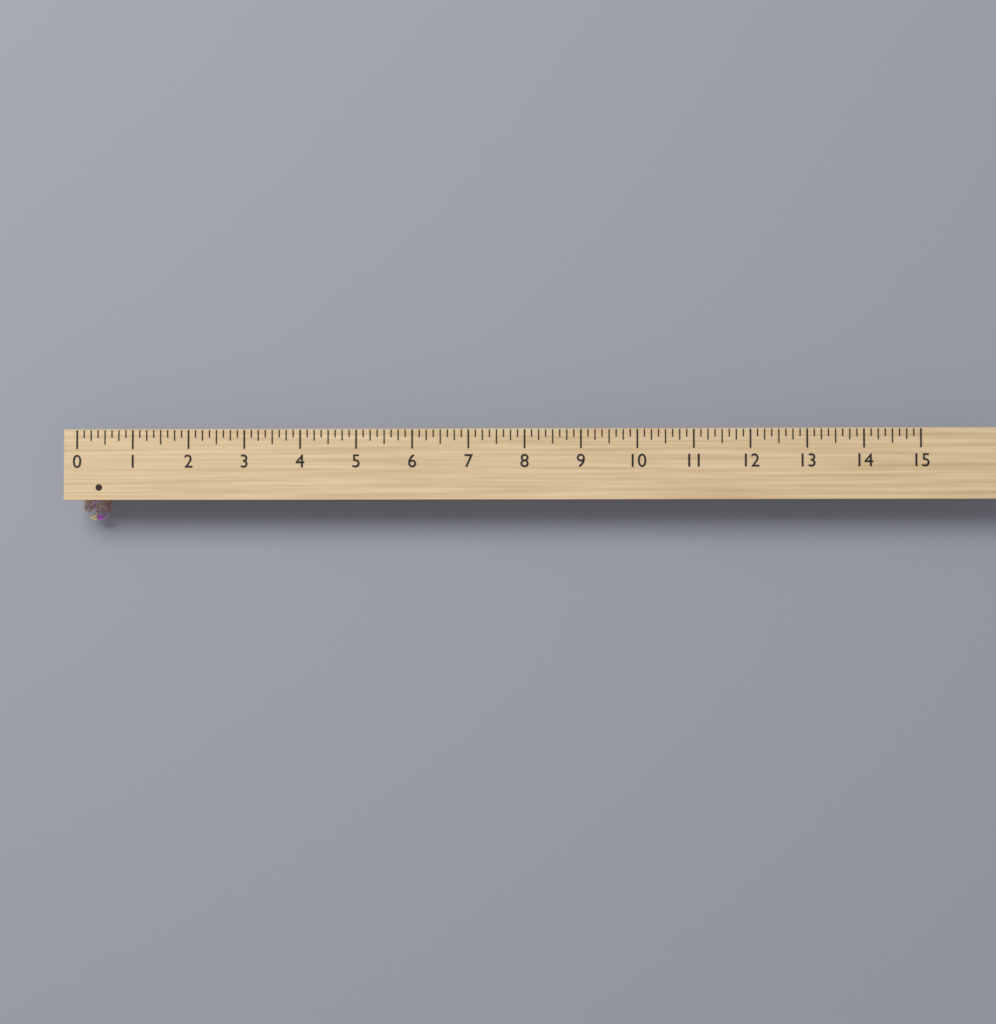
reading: 0.500 (no unit)
